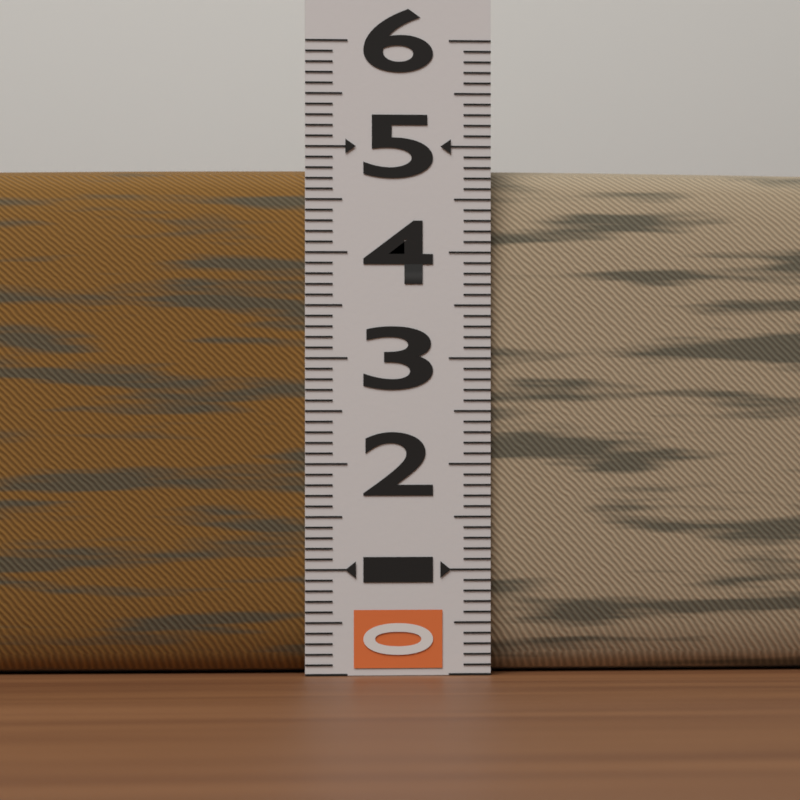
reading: 4.8 (no unit)
